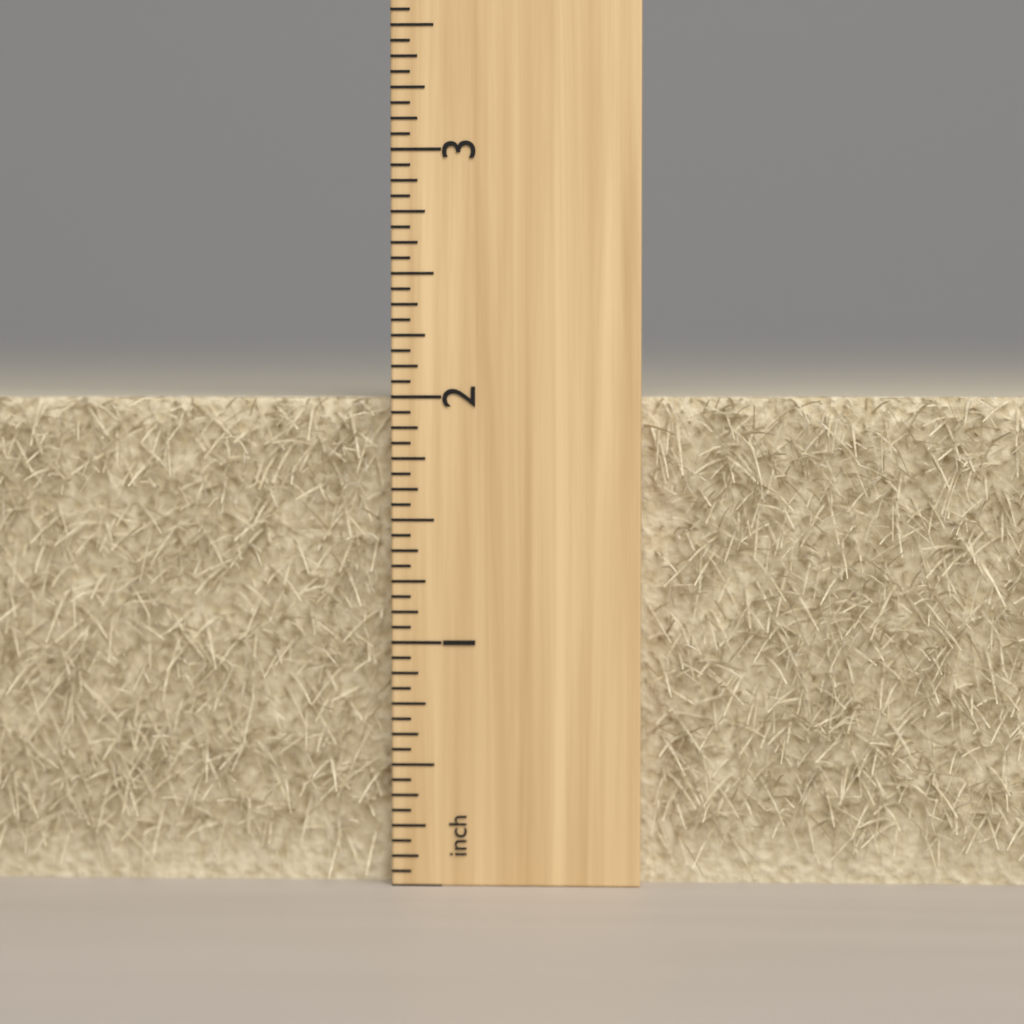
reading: 2.0000 inch
